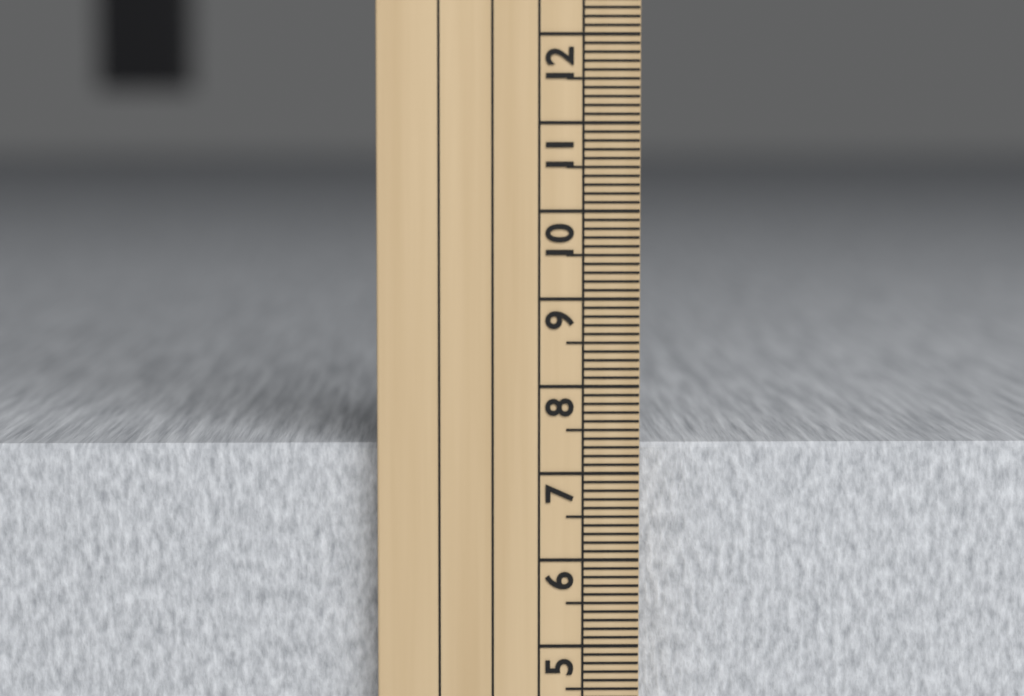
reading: 7.3 cm
